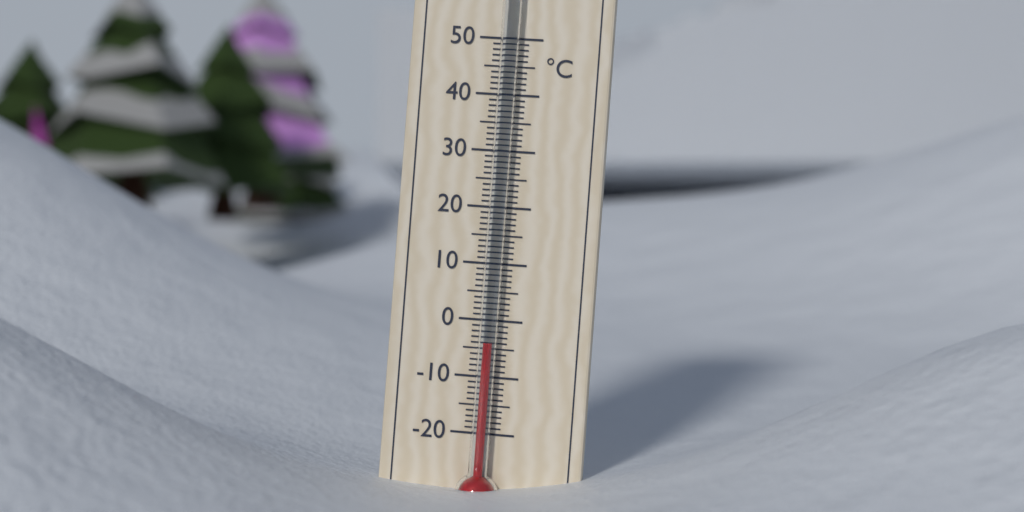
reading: -4 °C
